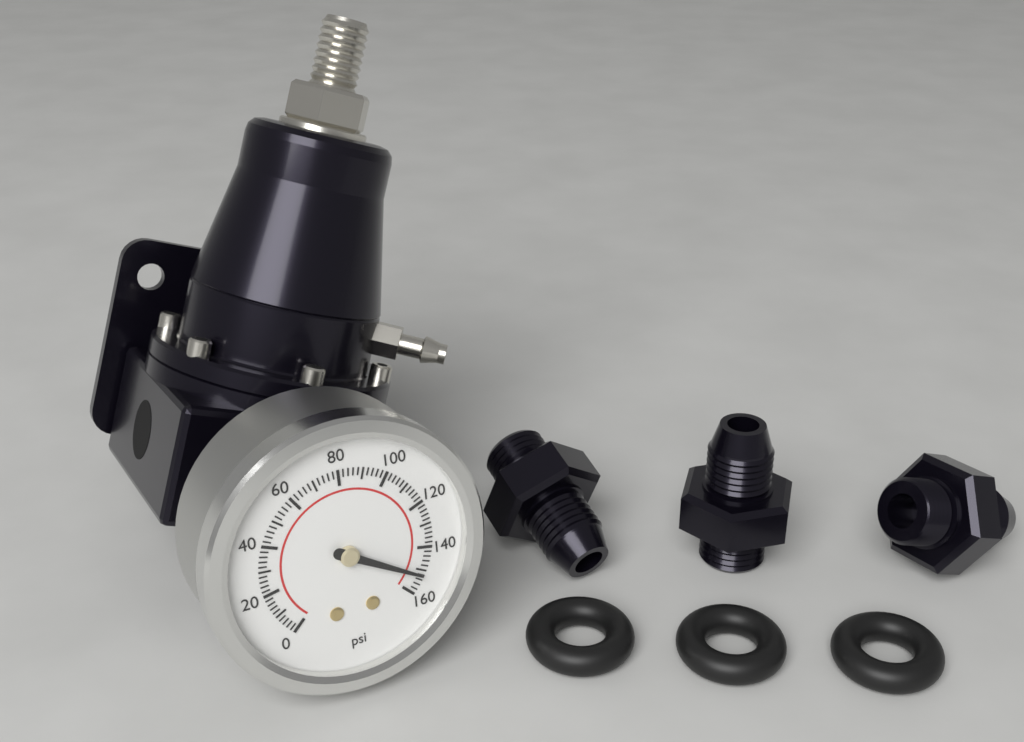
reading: 152 psi
